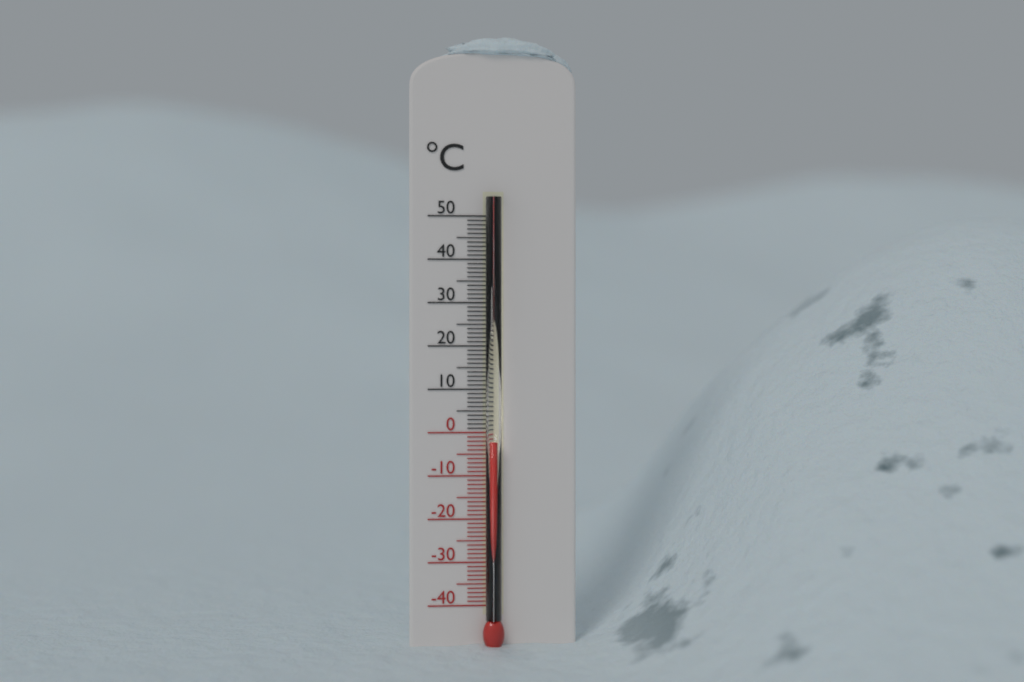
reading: -2 °C
